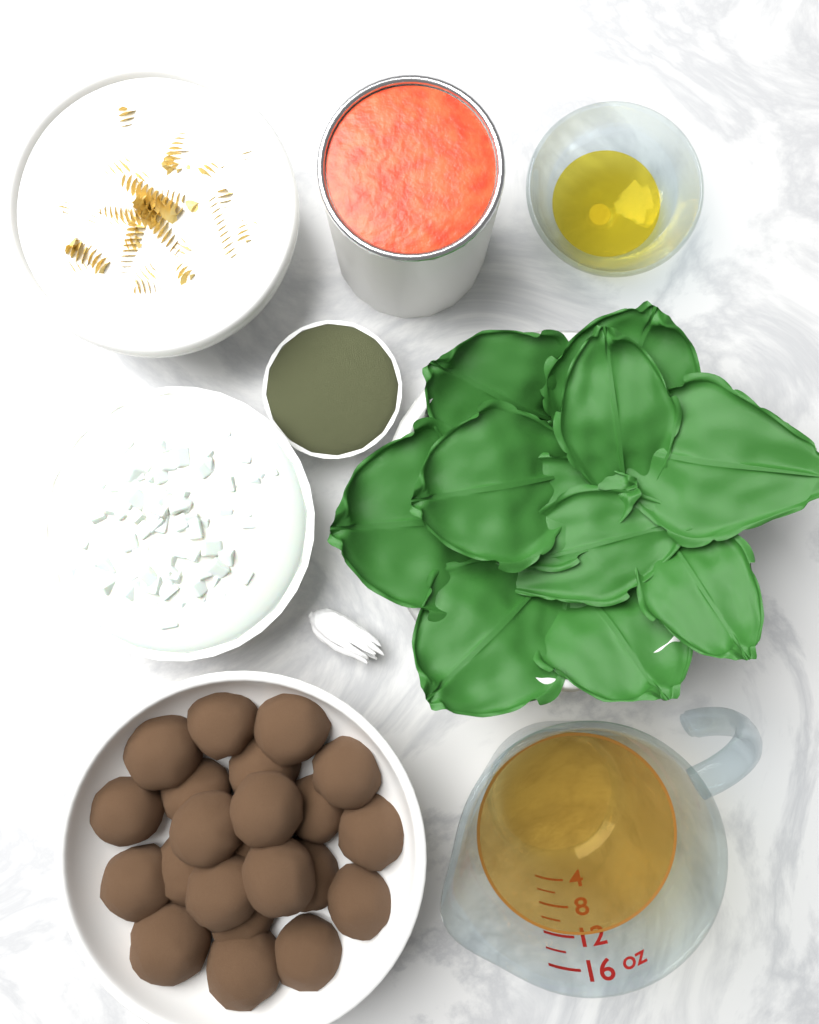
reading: 12 oz
